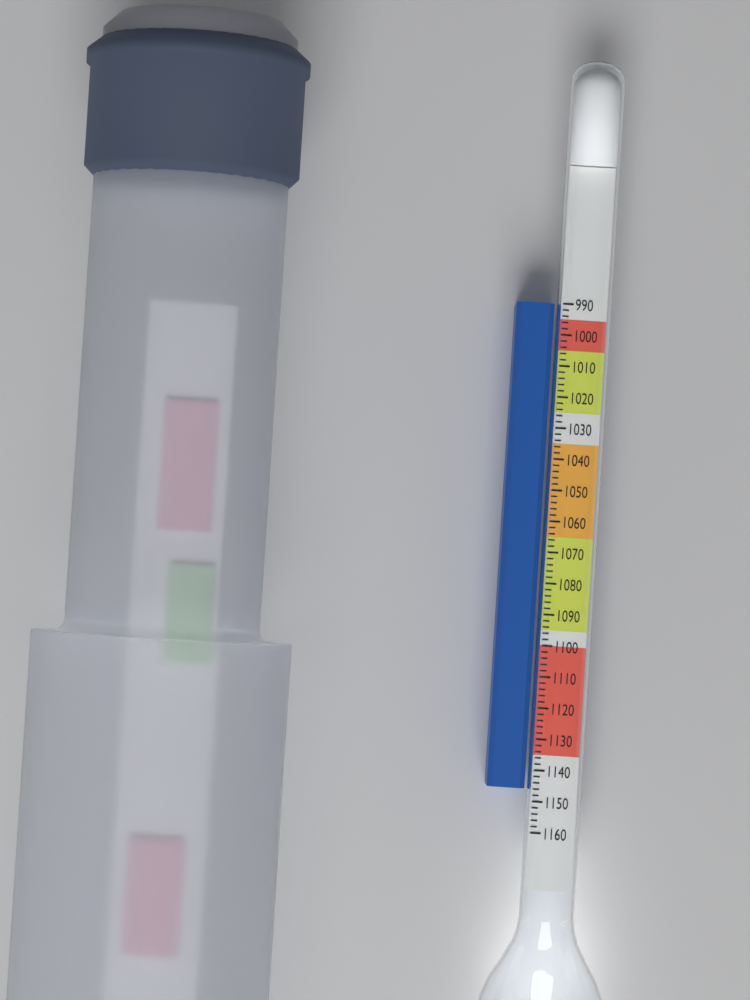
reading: 1146 (no unit)
